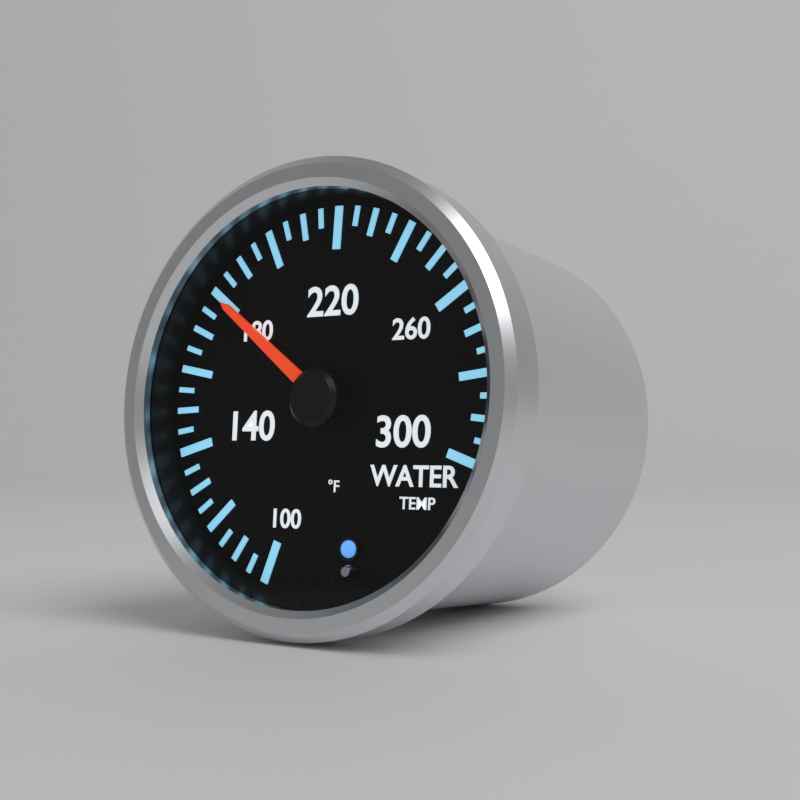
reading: 180 °F
